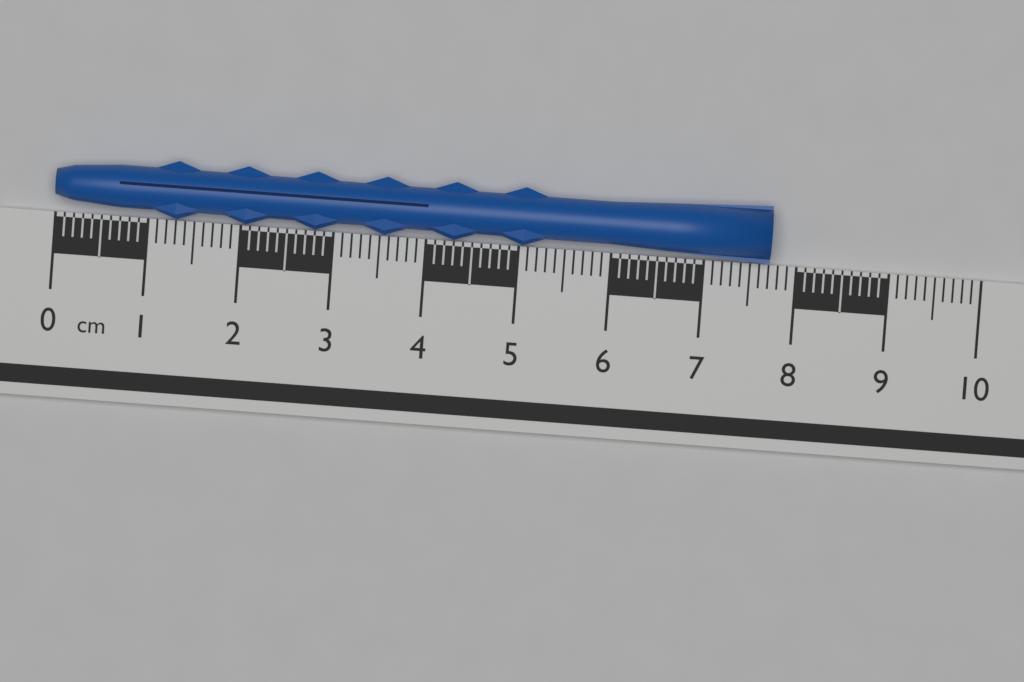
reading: 7.7 cm
